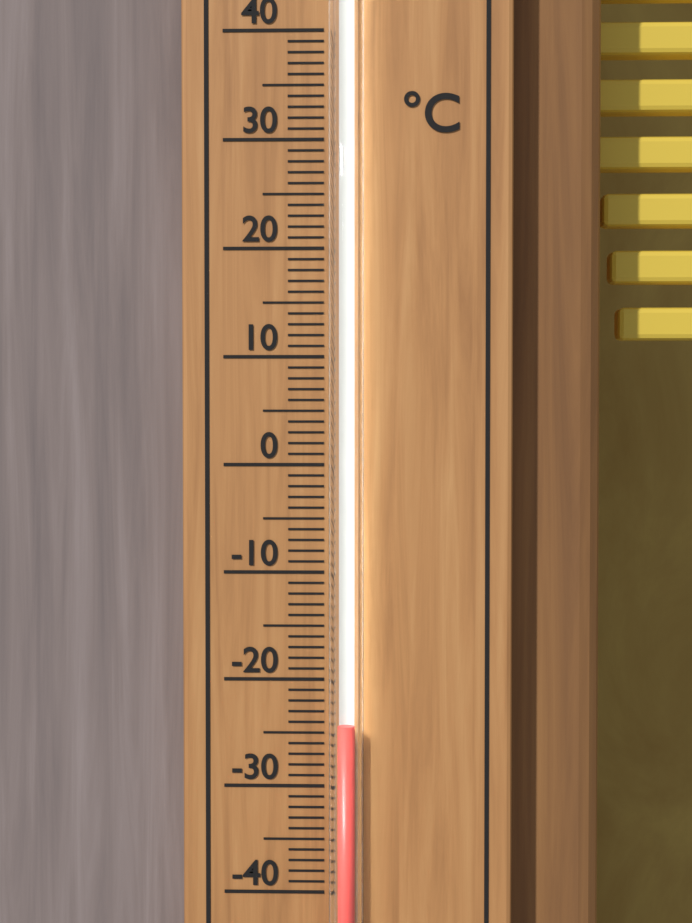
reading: -24 °C
